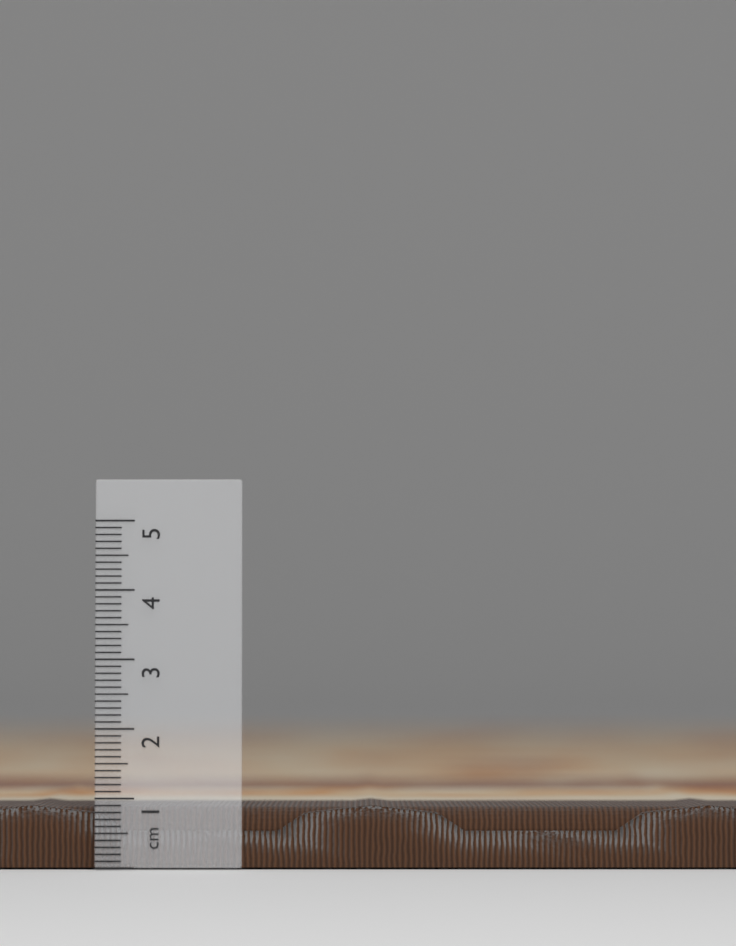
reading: 0.9 cm
